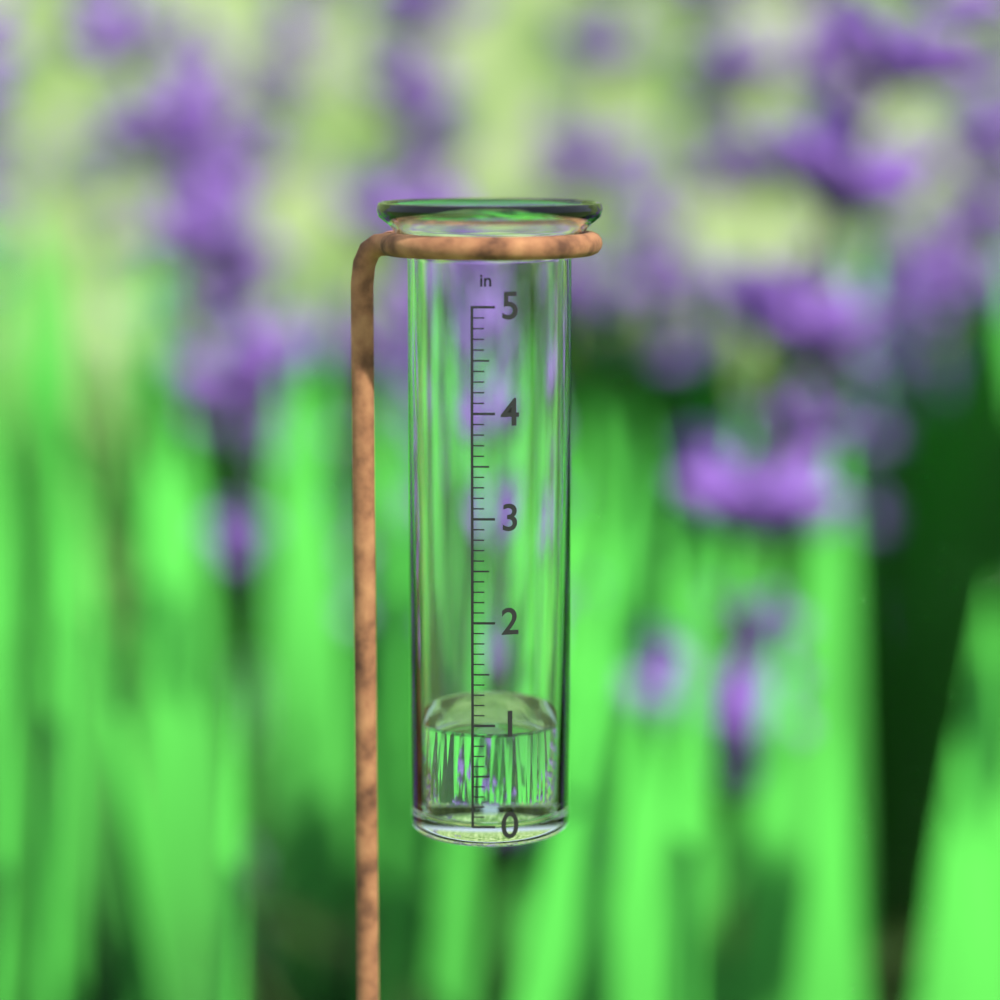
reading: 0.9 in
